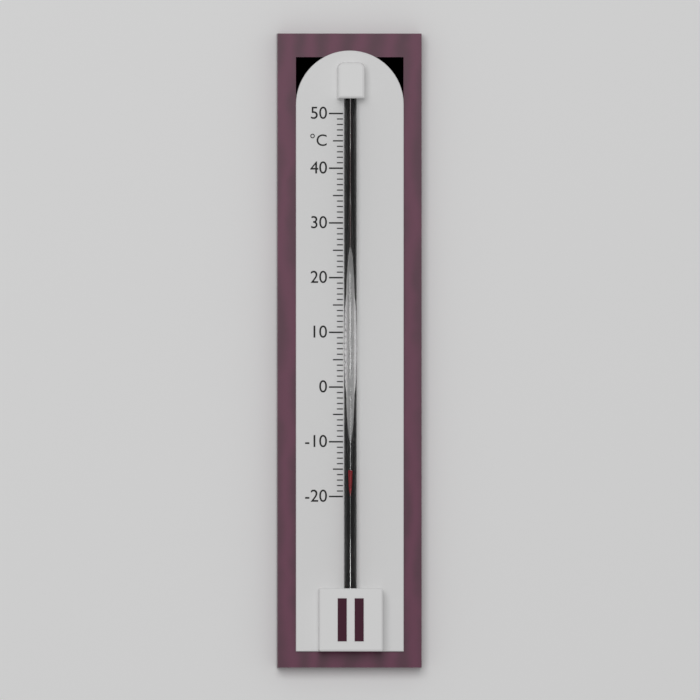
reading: -15 °C
